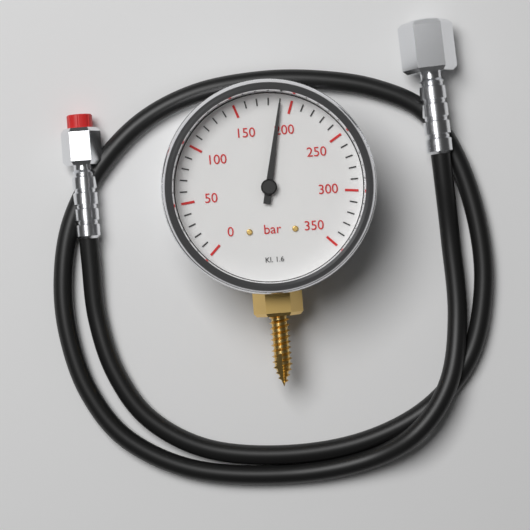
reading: 190 bar
